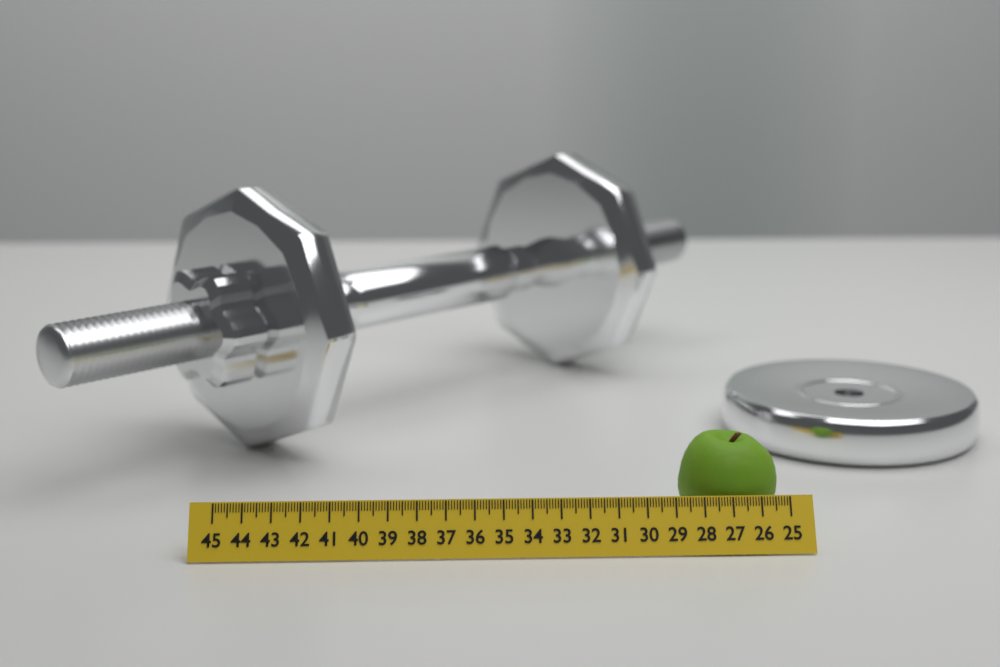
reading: 28.6 (no unit)
